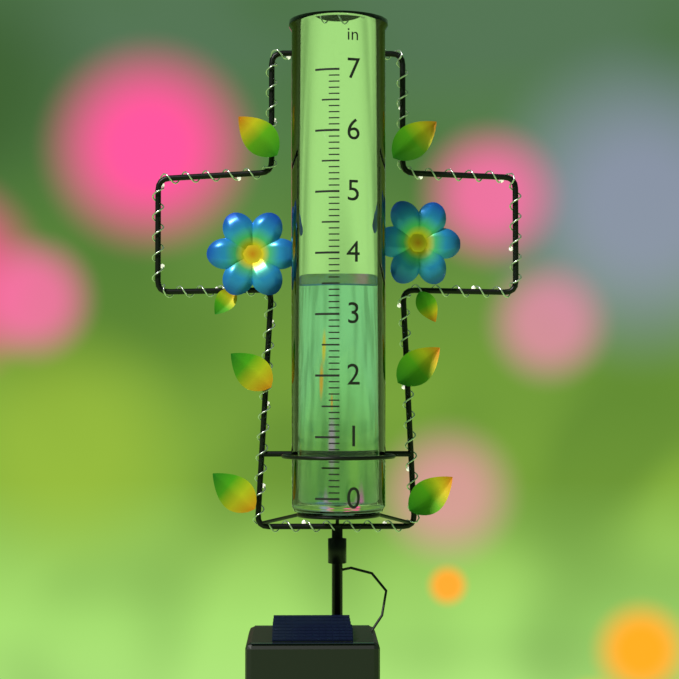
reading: 3.5 in
